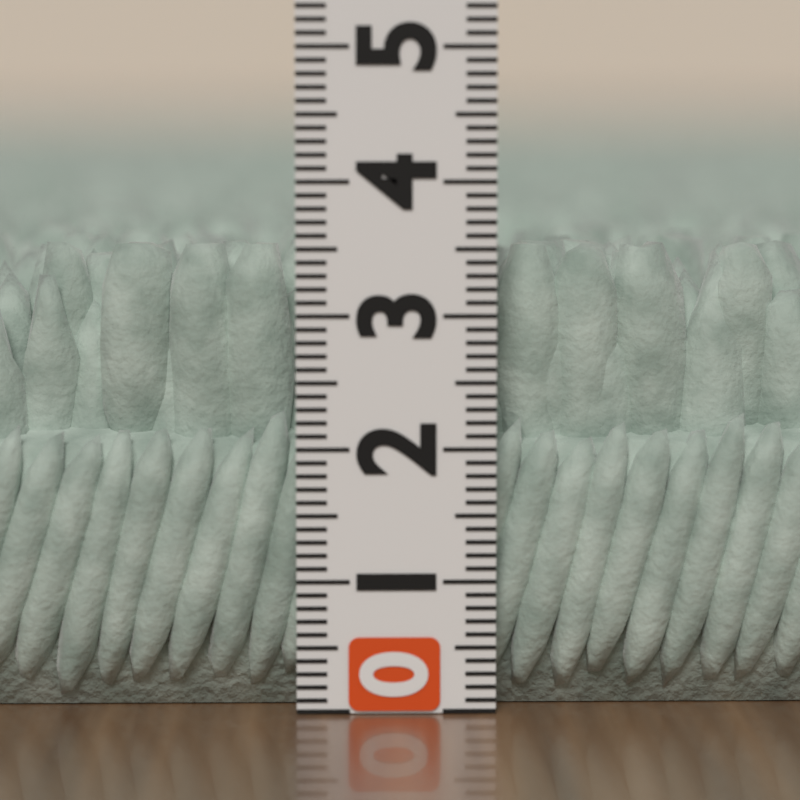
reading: 3.5 (no unit)
